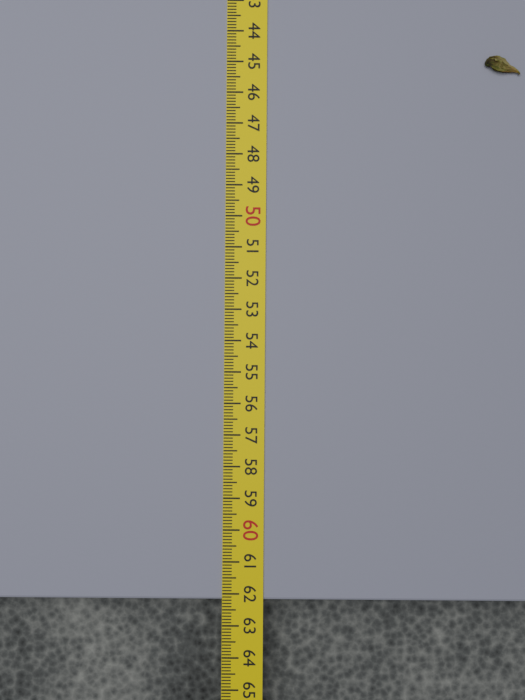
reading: 62.2 cm
